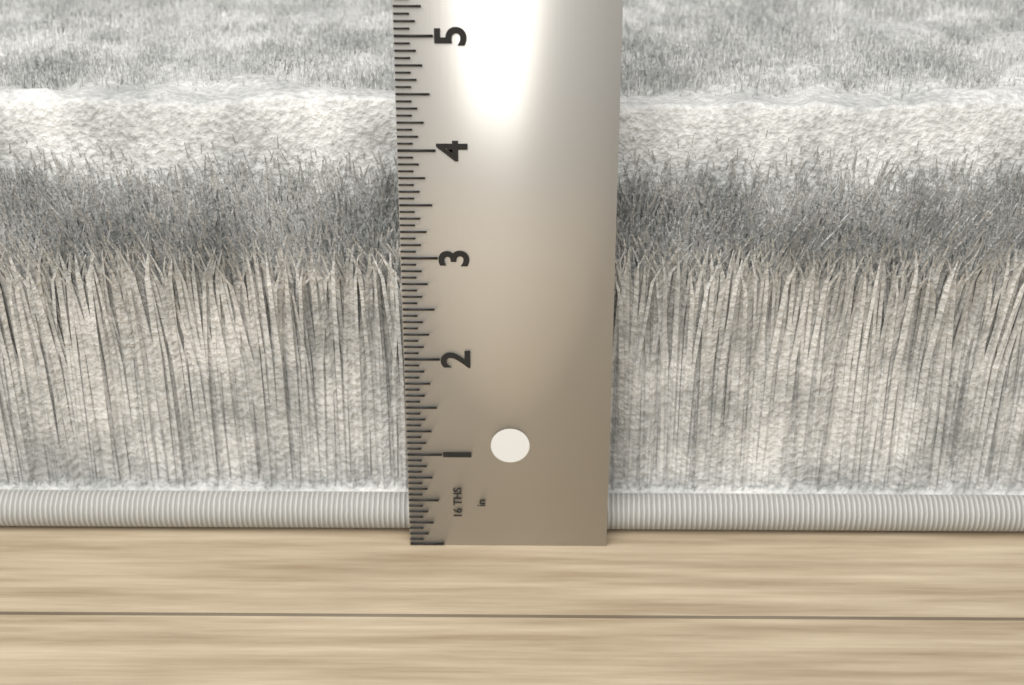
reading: 4.2500 in
